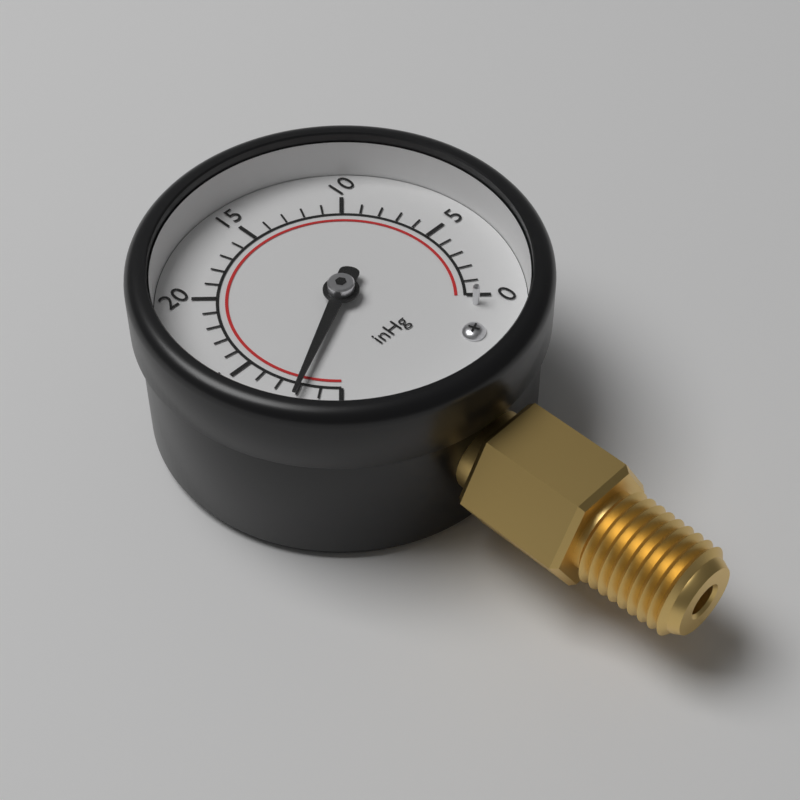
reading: 28 inHg
